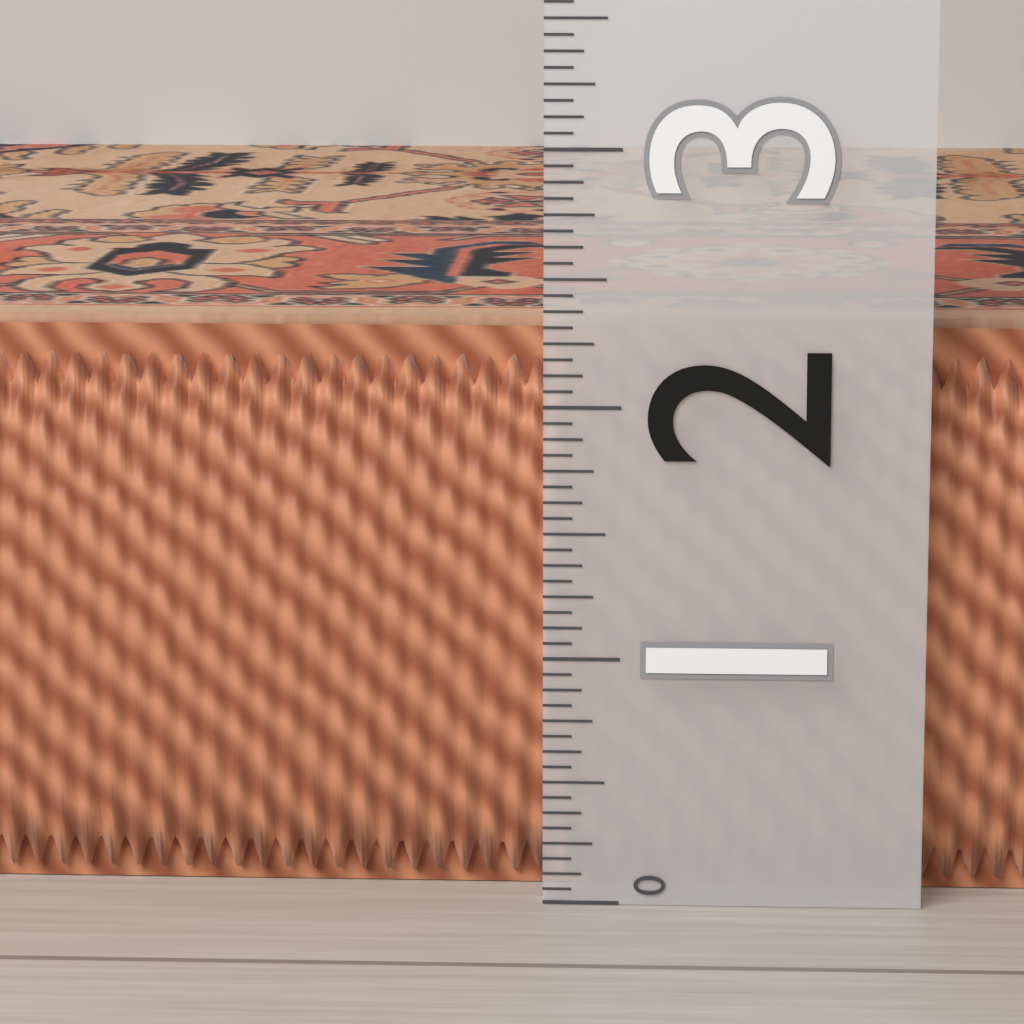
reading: 2.3125 (no unit)
